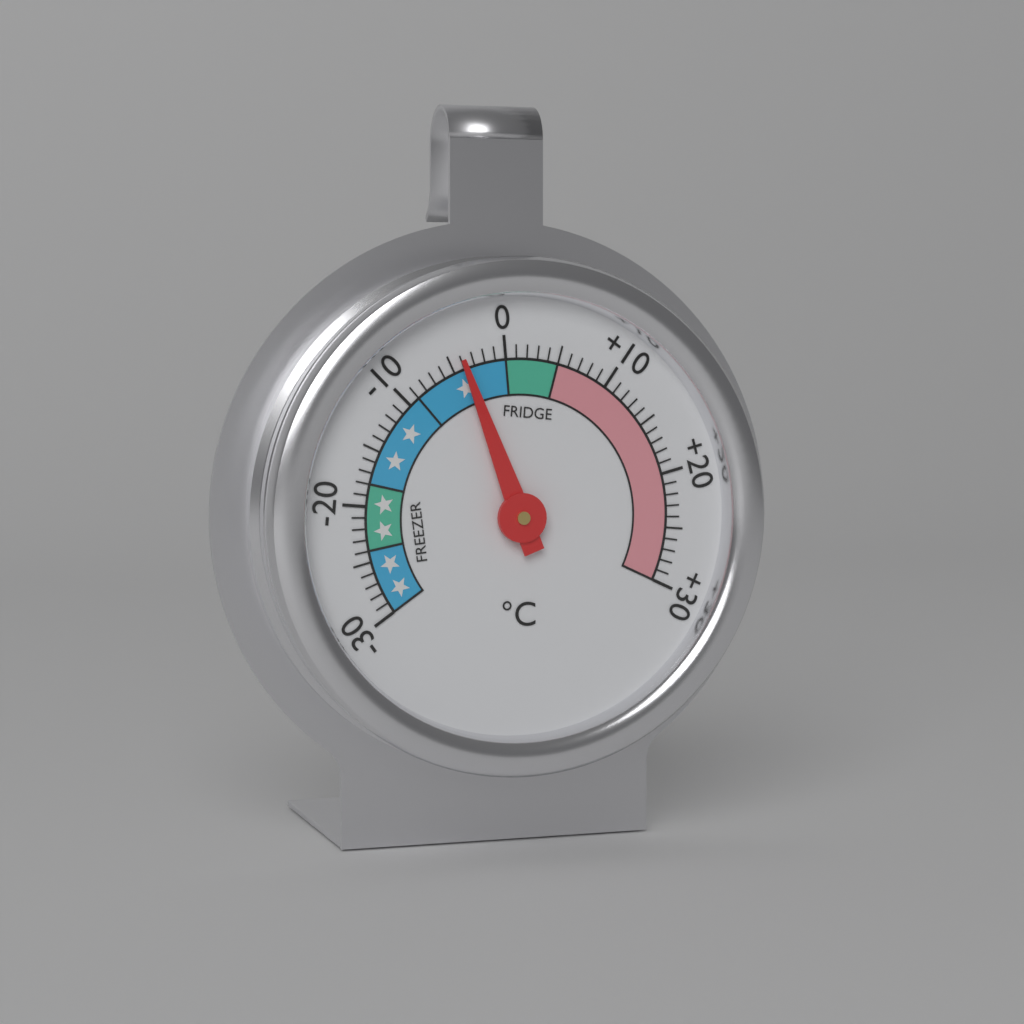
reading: -4 °C
